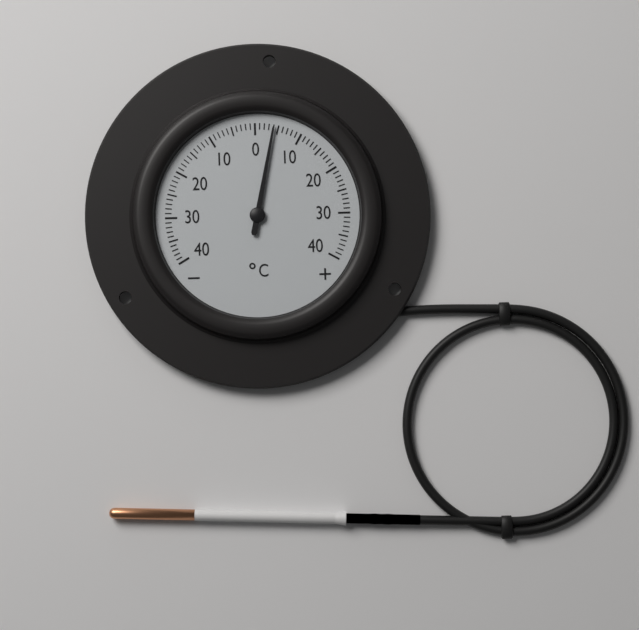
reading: 4 °C
